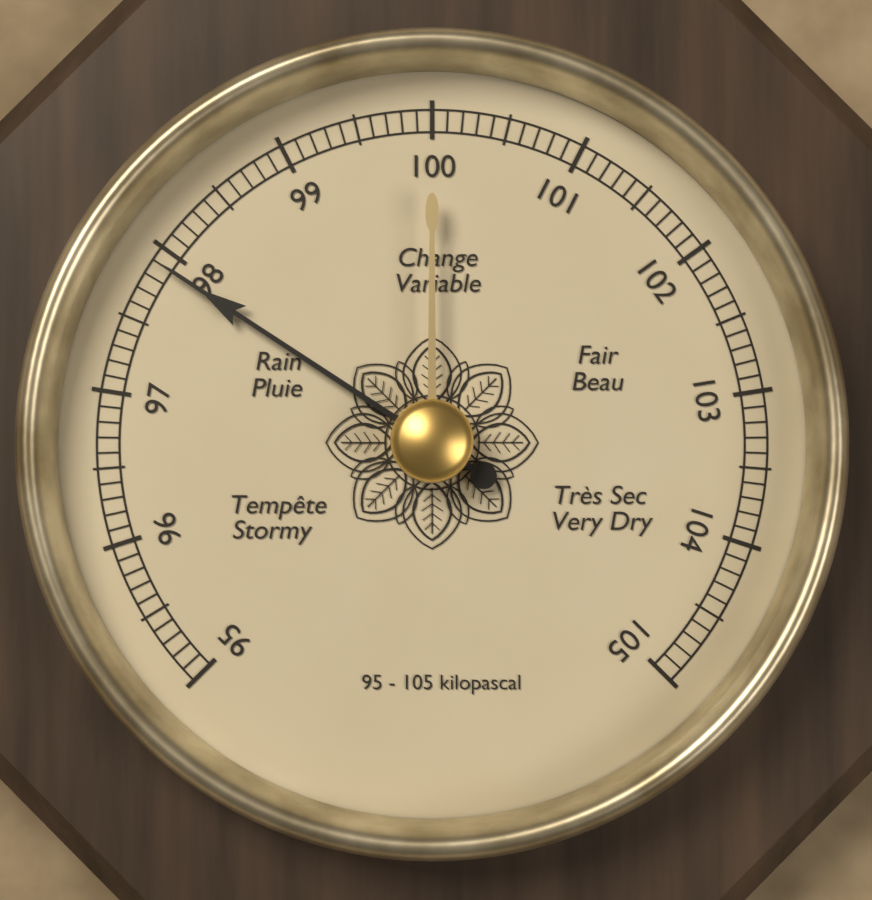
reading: 97.9 kPa
